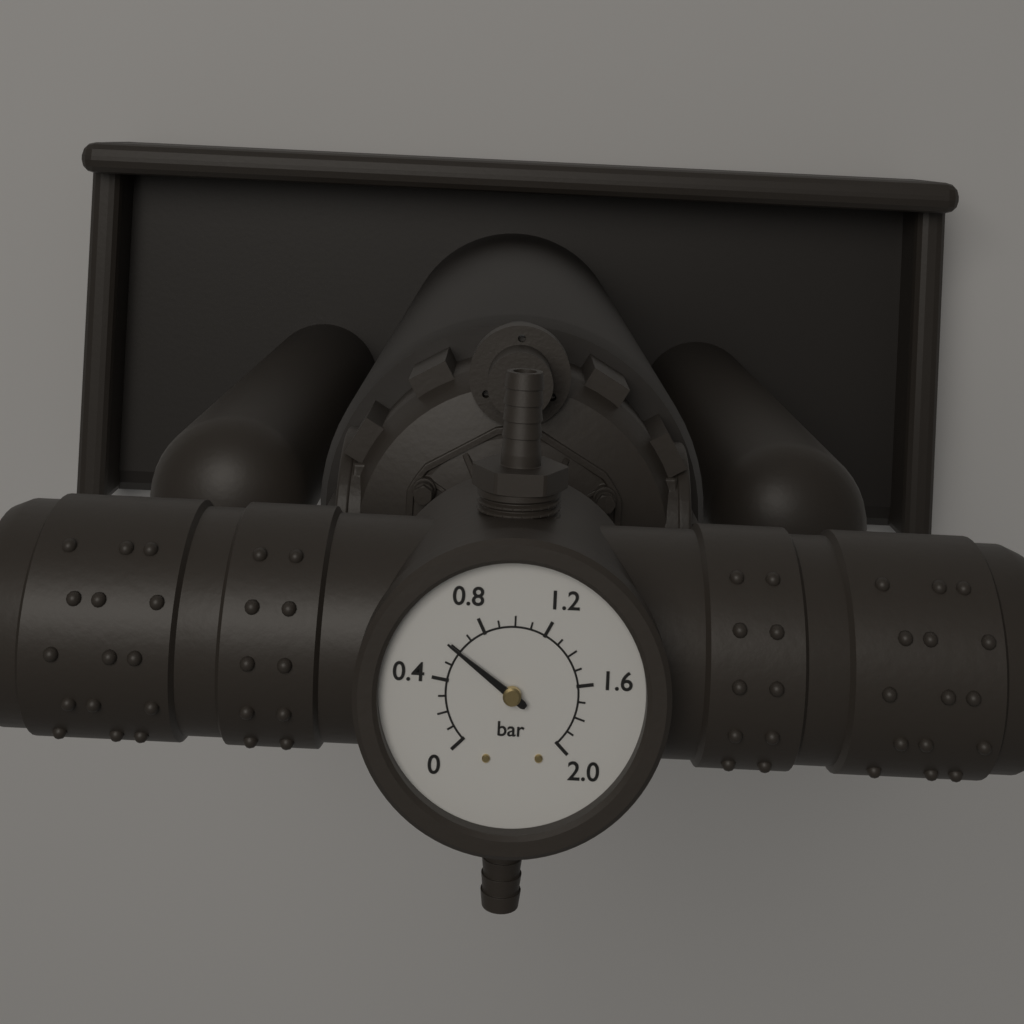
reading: 0.6 bar
